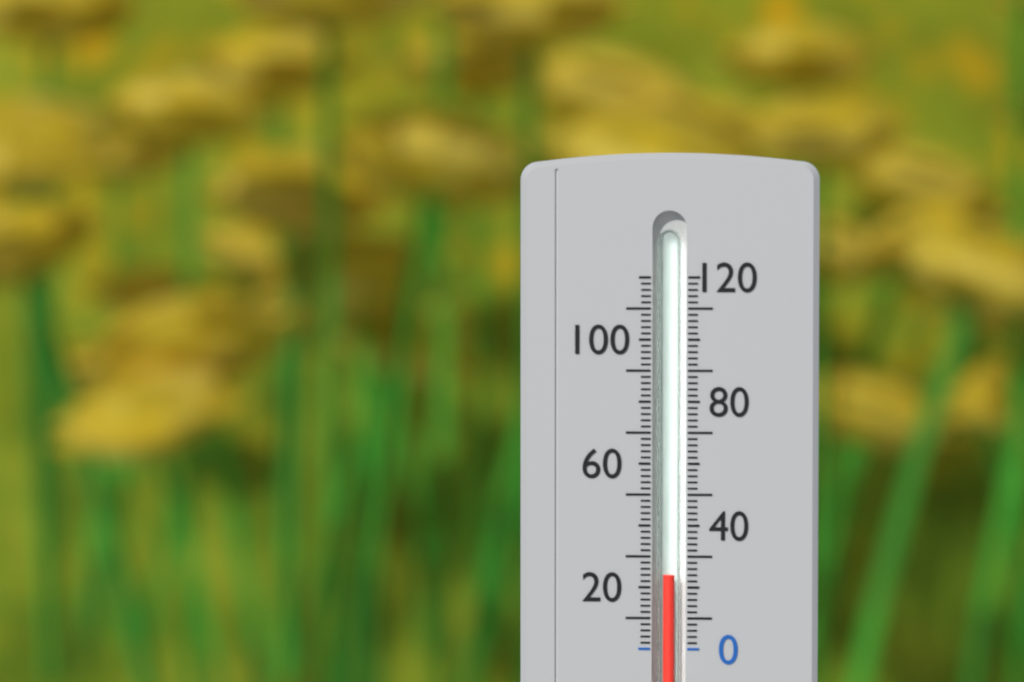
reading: 24 (no unit)
